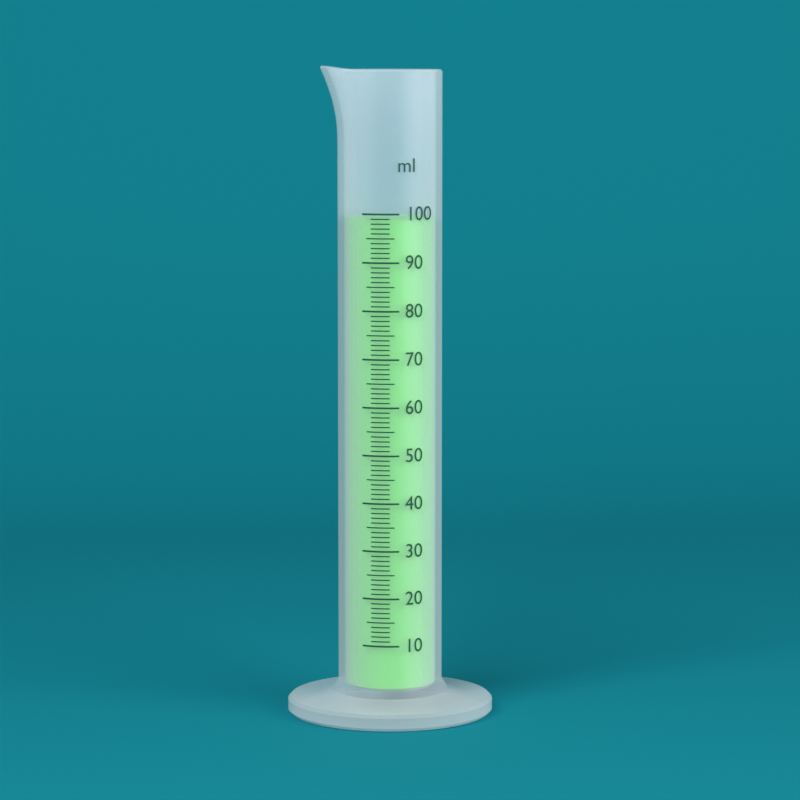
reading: 99 ml
